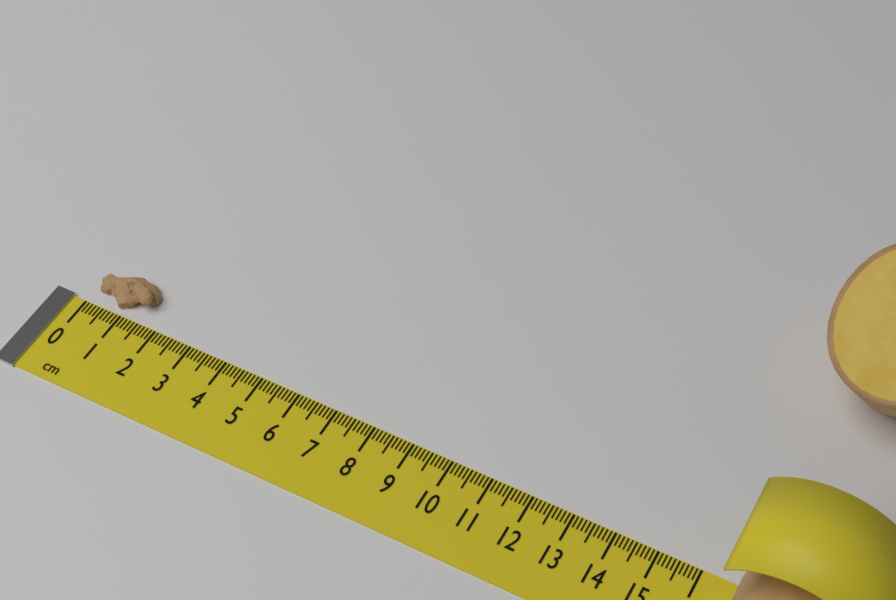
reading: 1.6 cm
